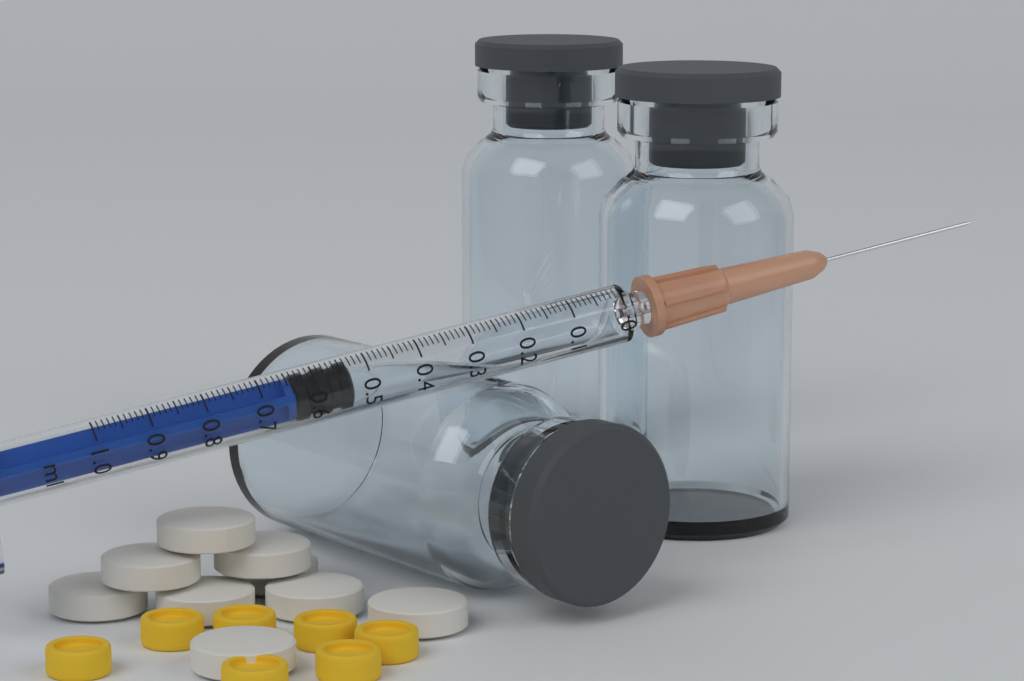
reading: 0.53 ml
